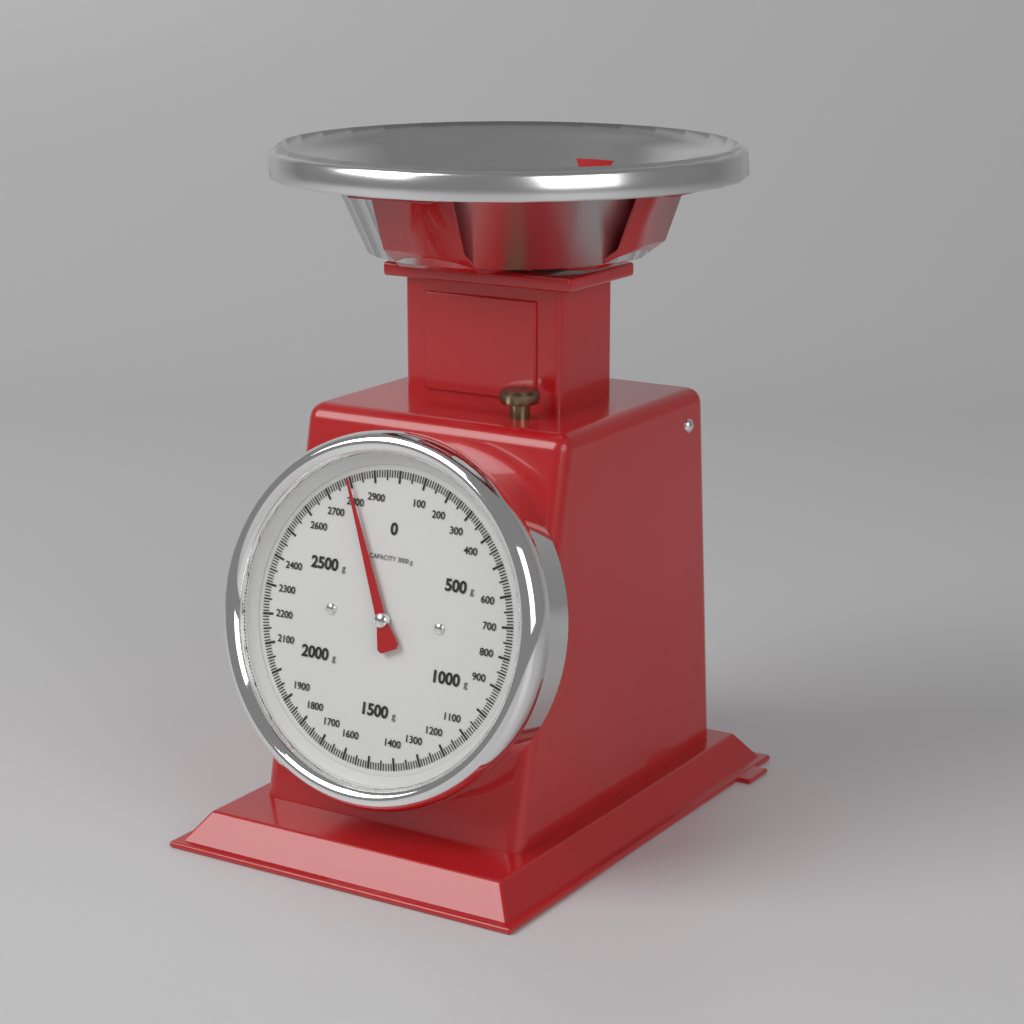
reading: 2800 g
